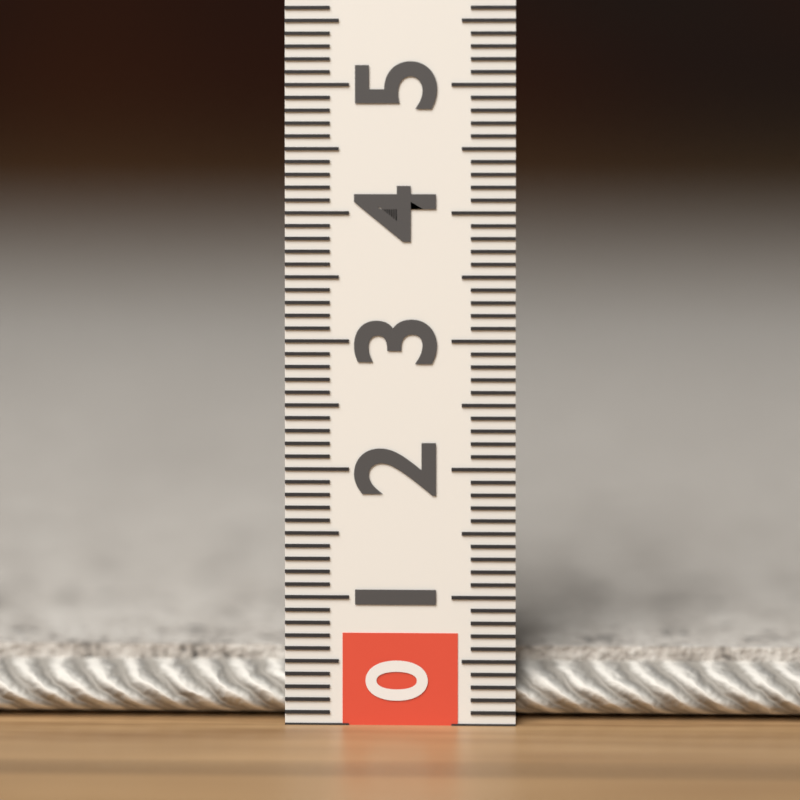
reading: 0.6 (no unit)
